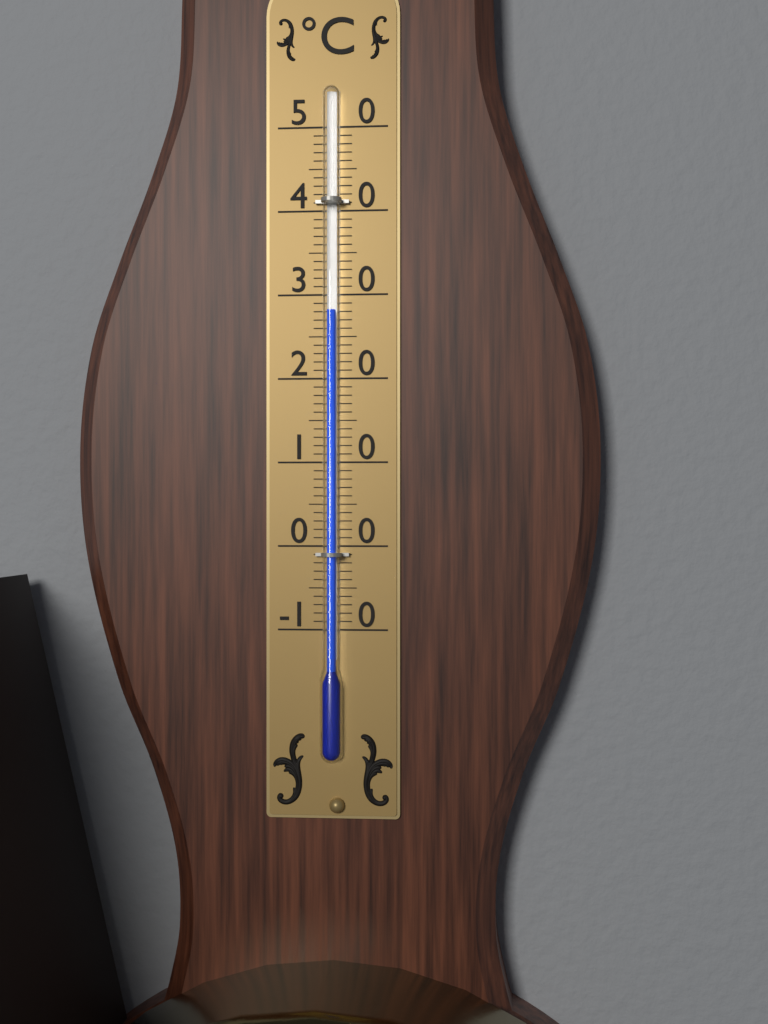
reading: 28 °C
